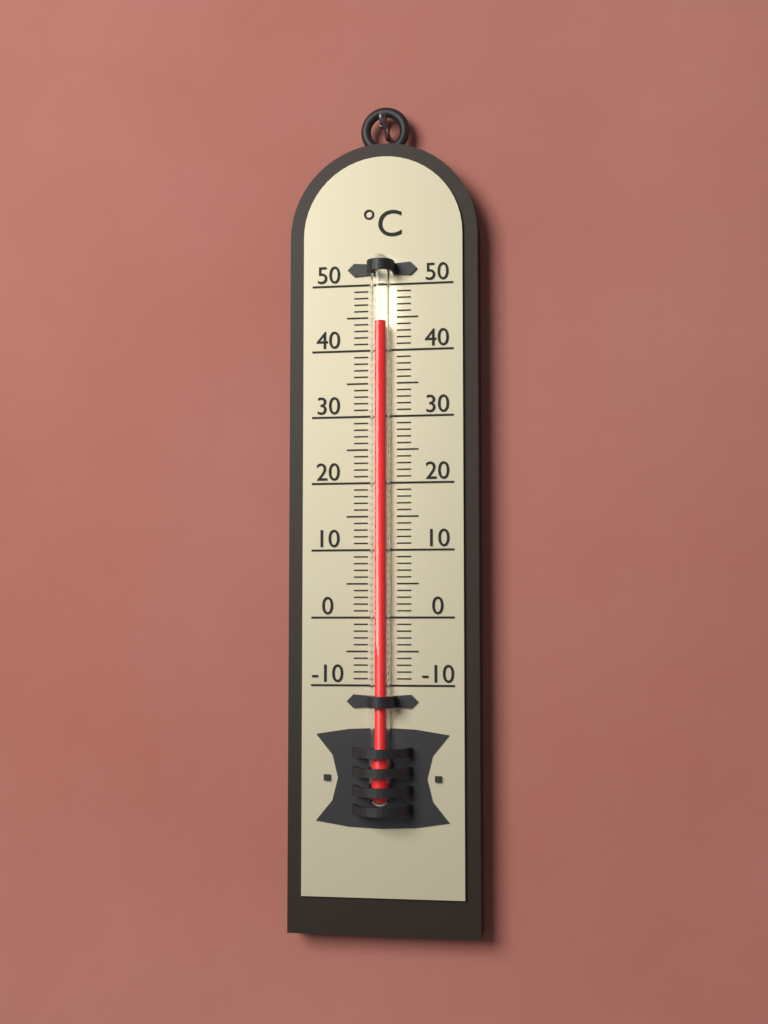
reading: 44 °C
